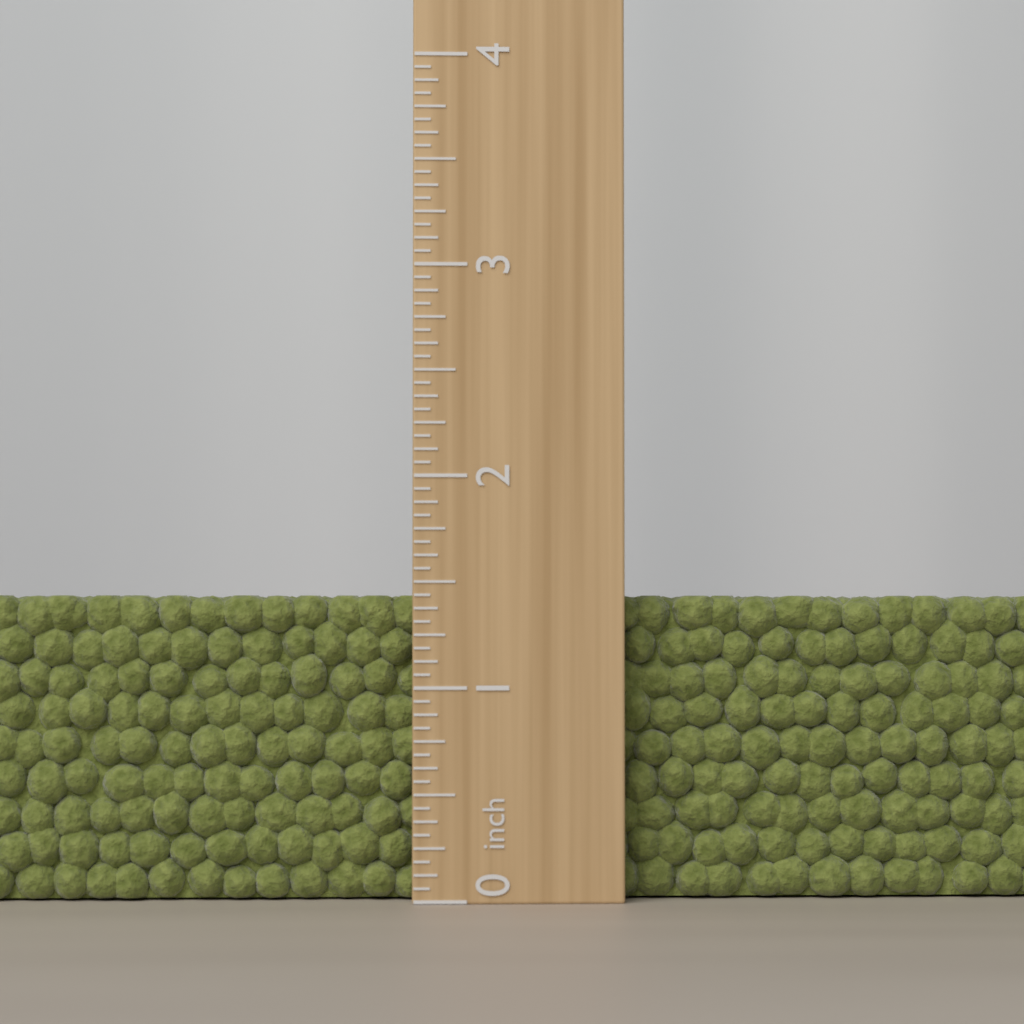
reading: 1.4375 inch
